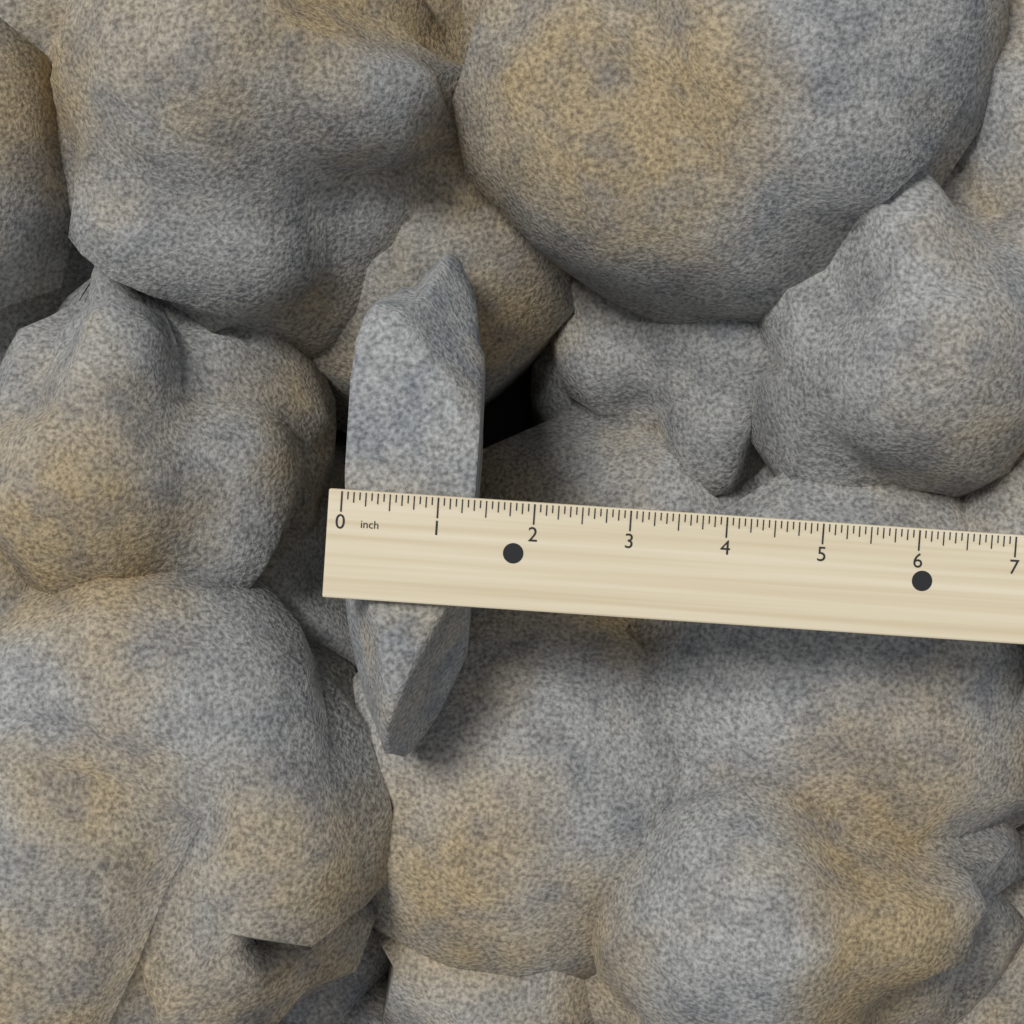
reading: 1.3750 inch
